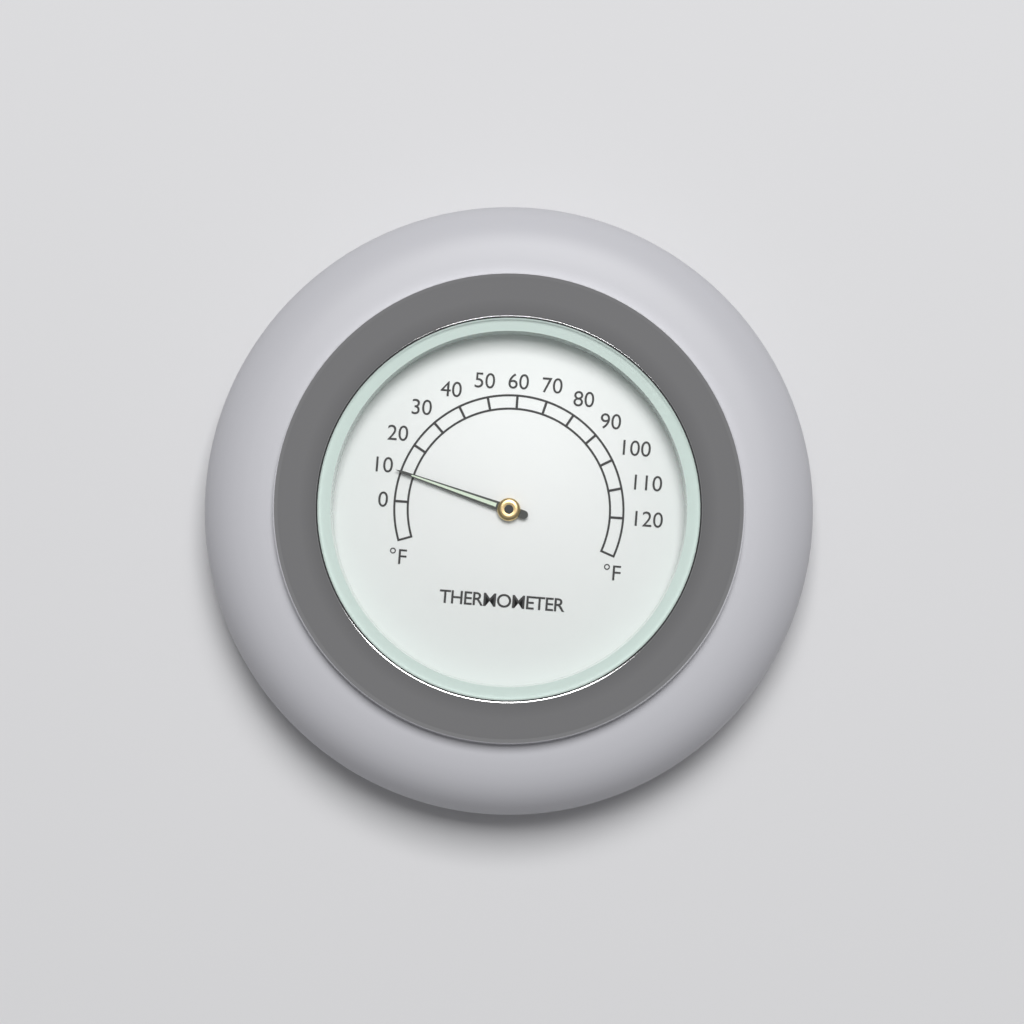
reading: 10 °F
